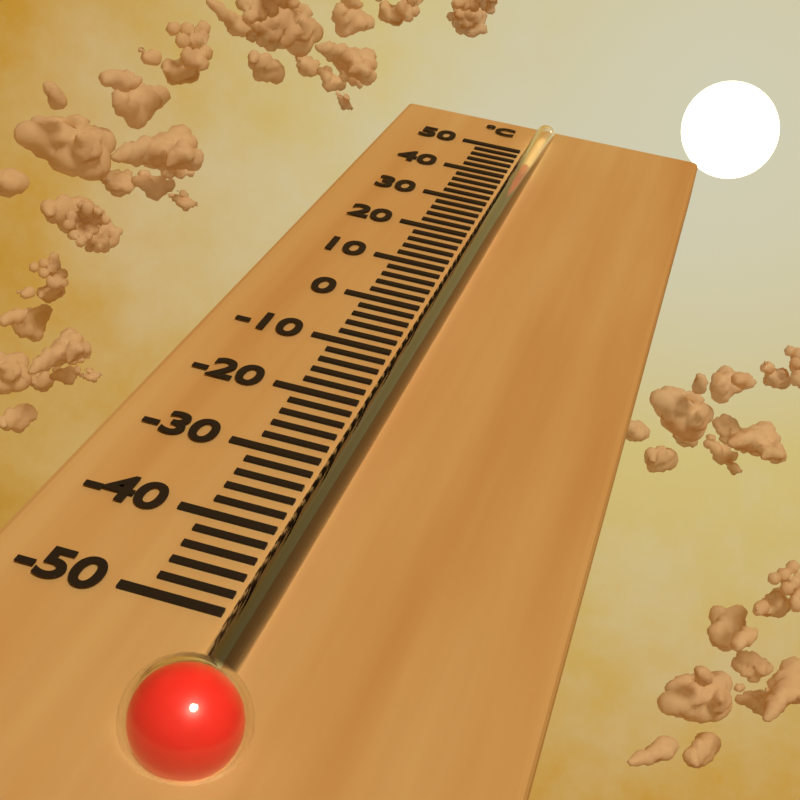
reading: 40 °C
